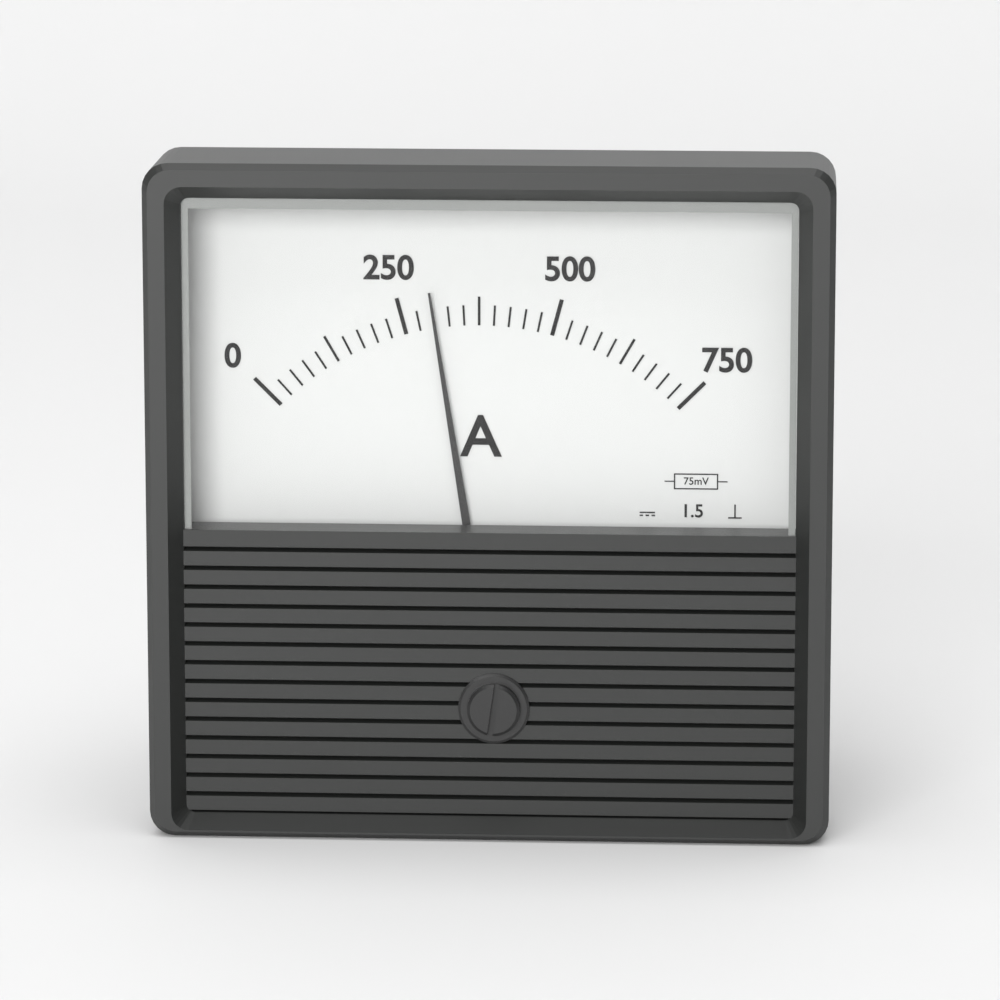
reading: 300 A
